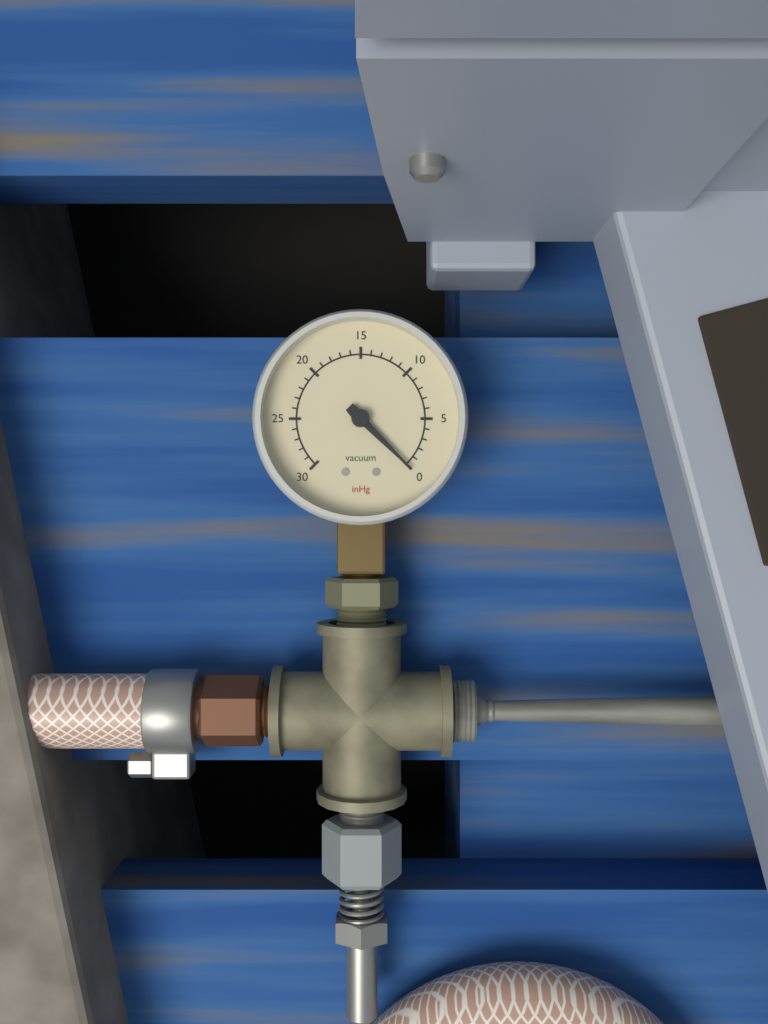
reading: 0 inHg
